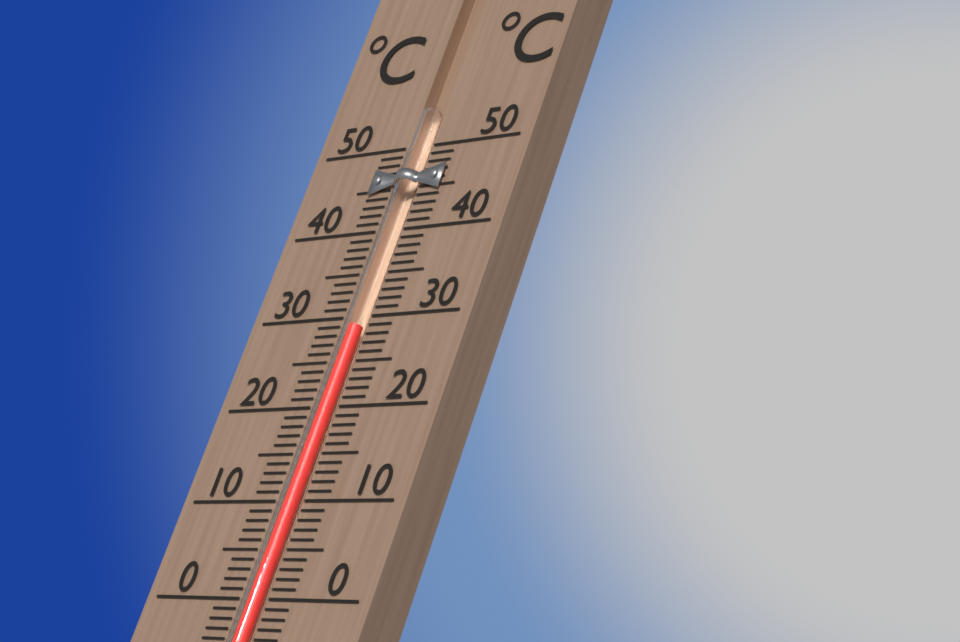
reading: 29 °C
